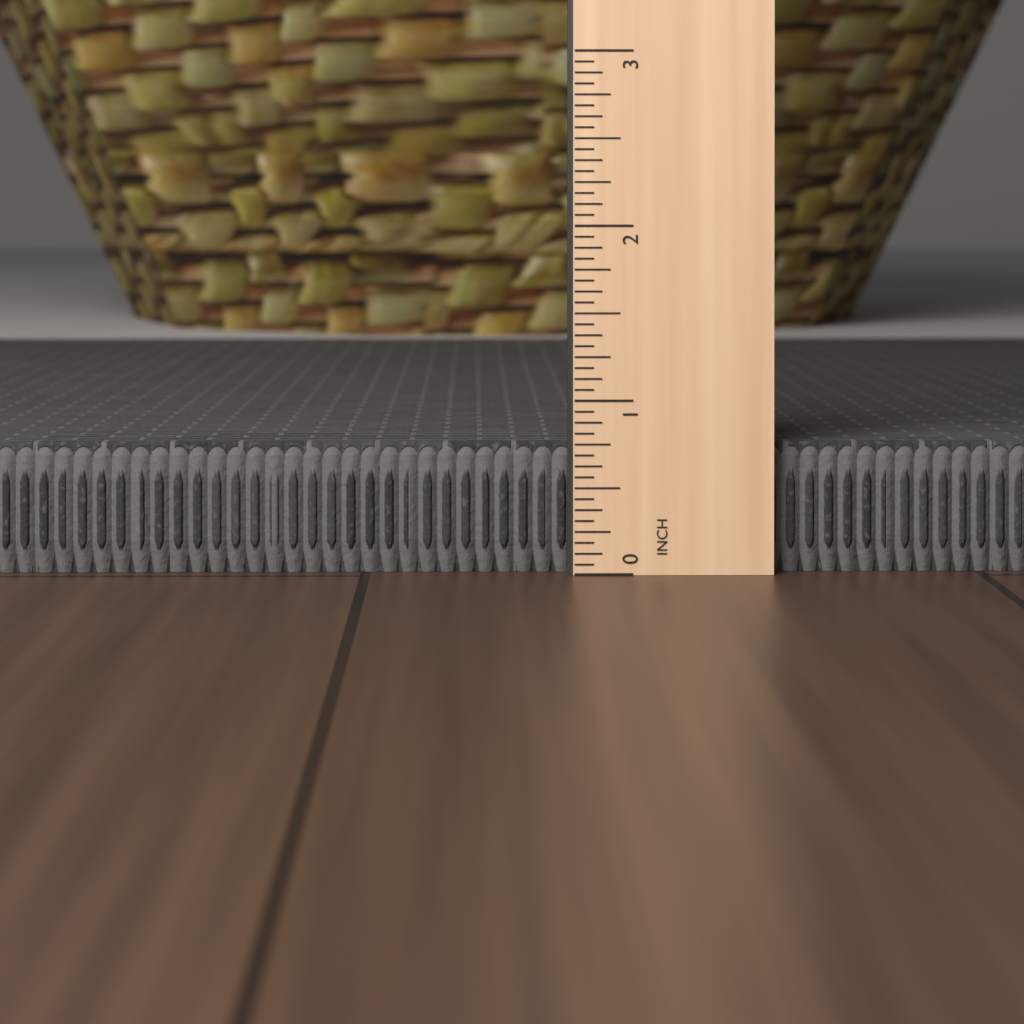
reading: 0.7500 in
